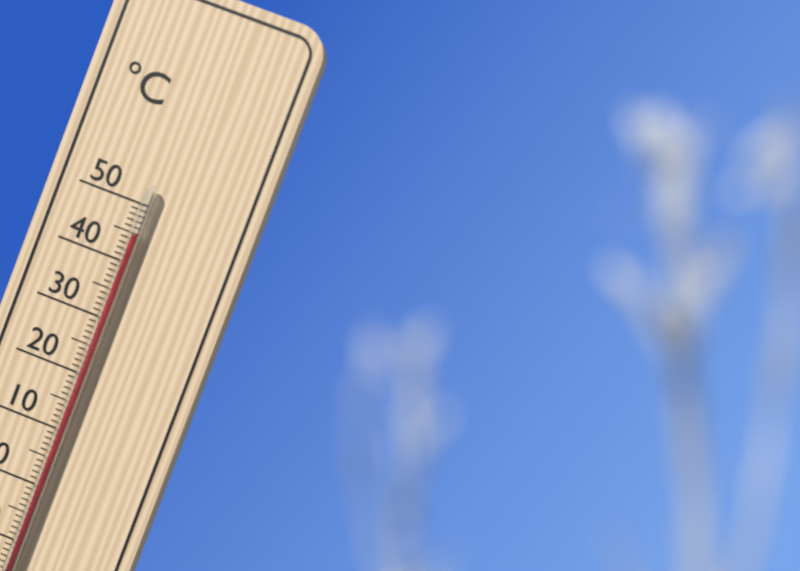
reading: 45 °C
